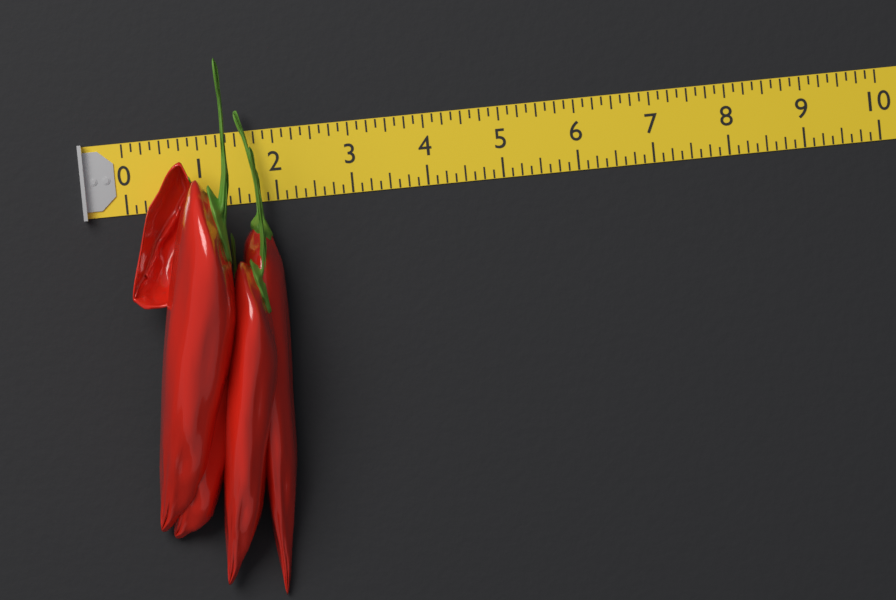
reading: 2.000 (no unit)
